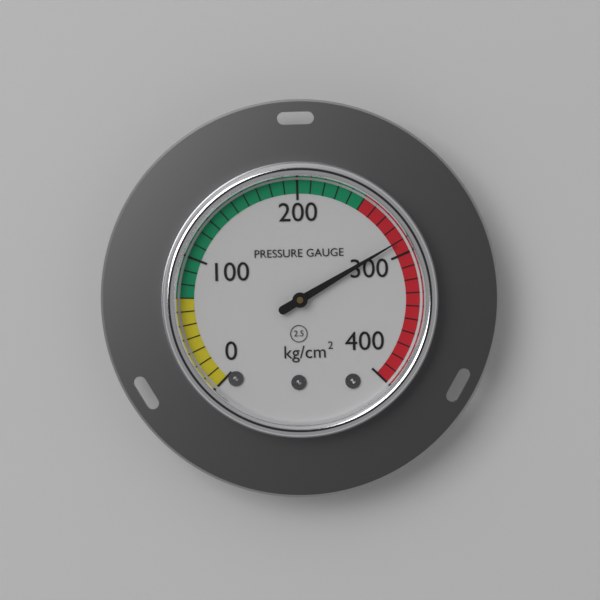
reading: 290 kg/cm²
